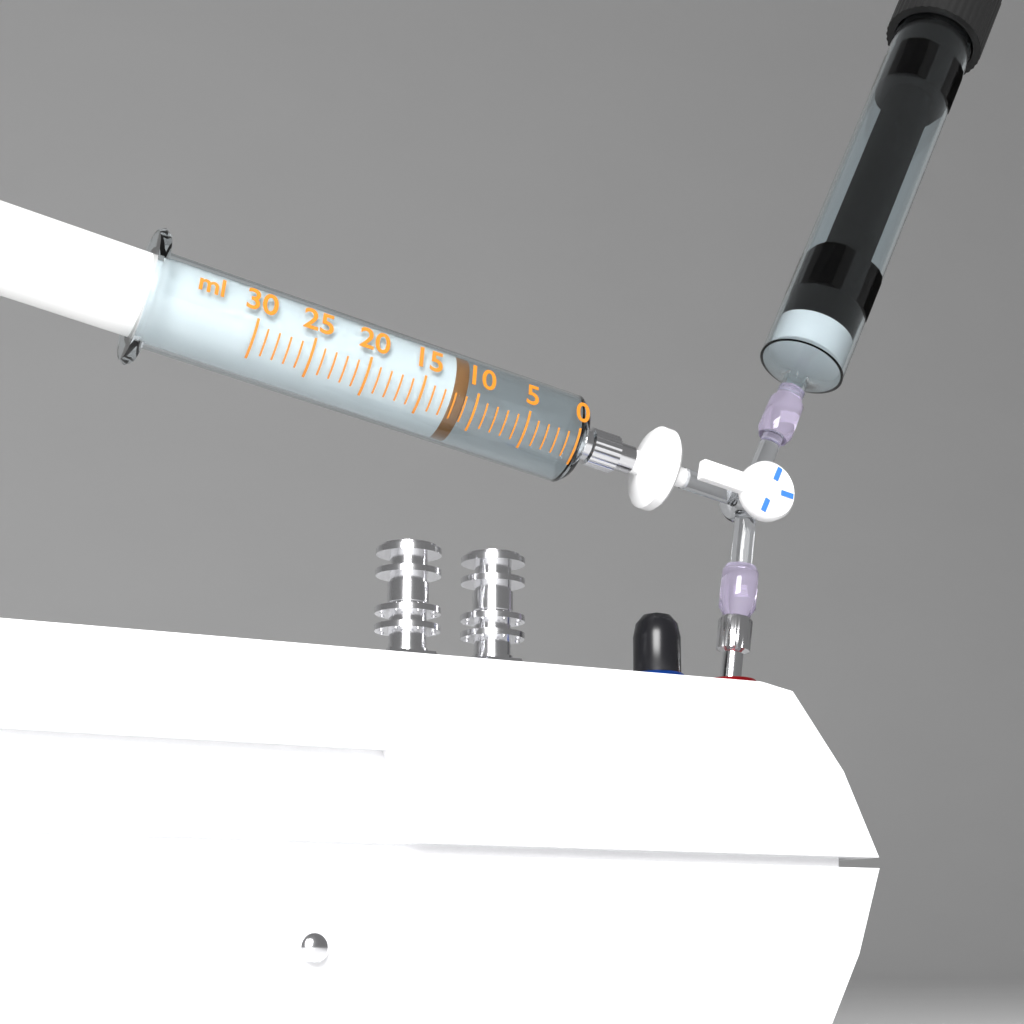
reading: 11 ml
